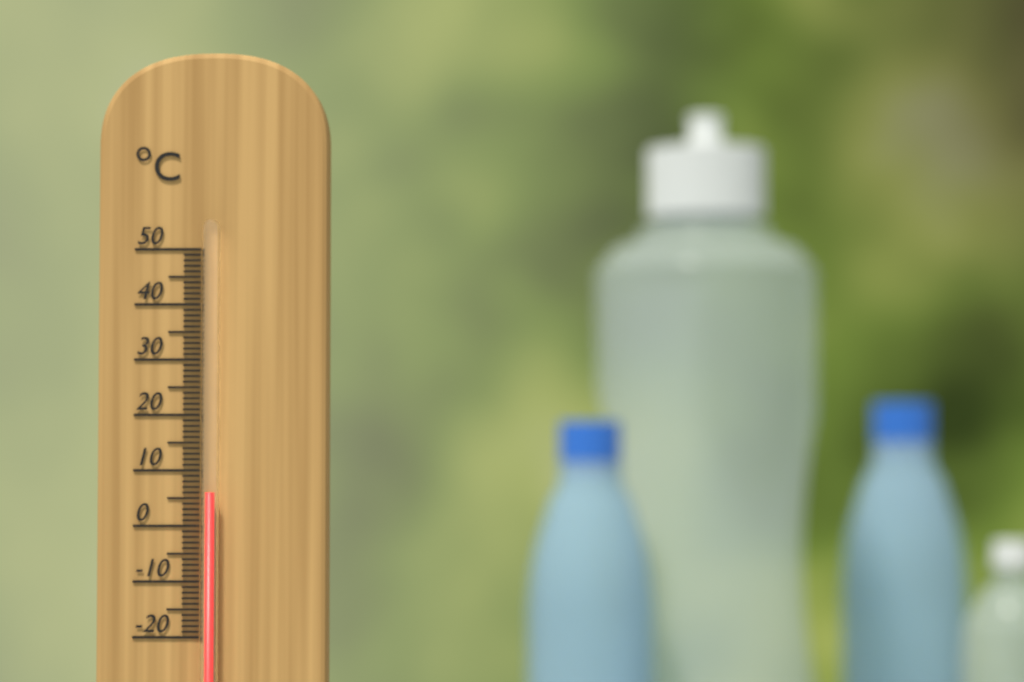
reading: 6 °C
